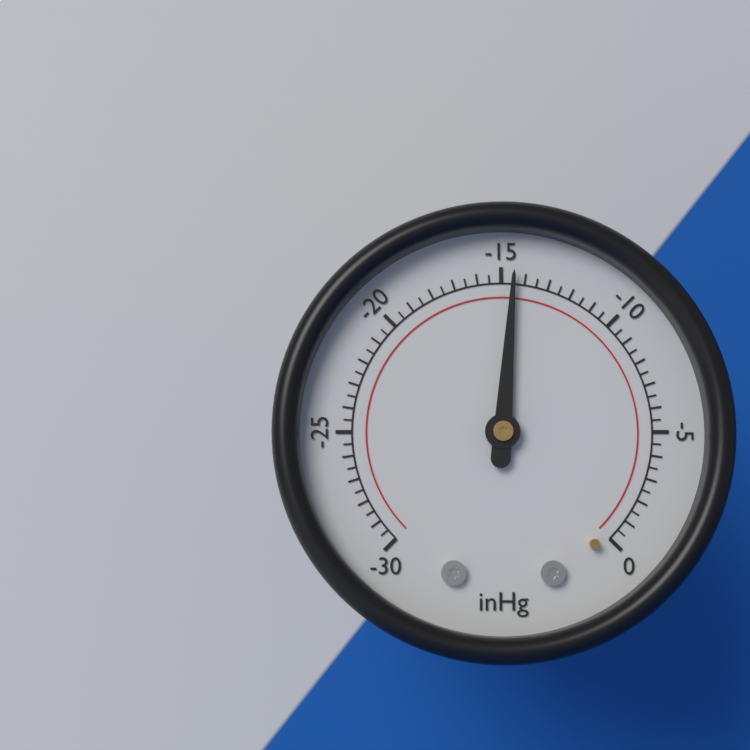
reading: -14.5 inHg
